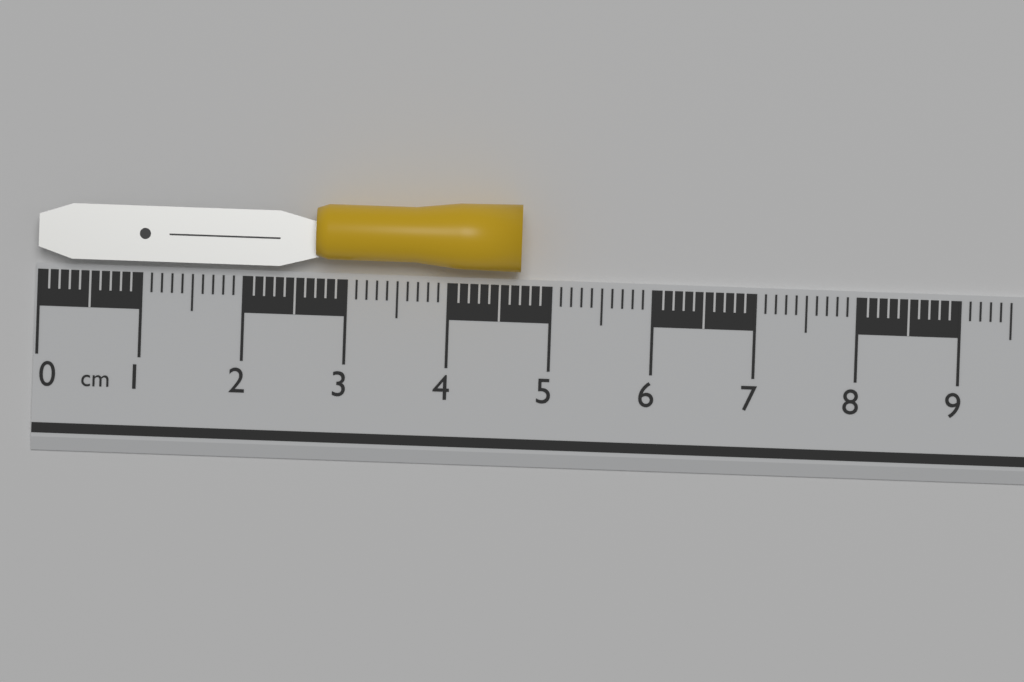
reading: 4.7 cm
